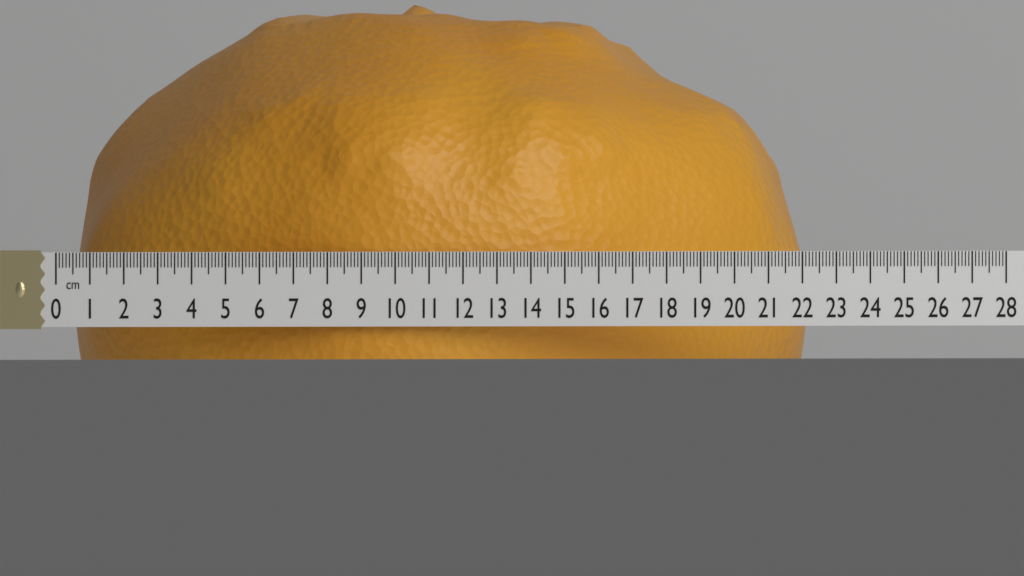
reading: 21.7 cm
